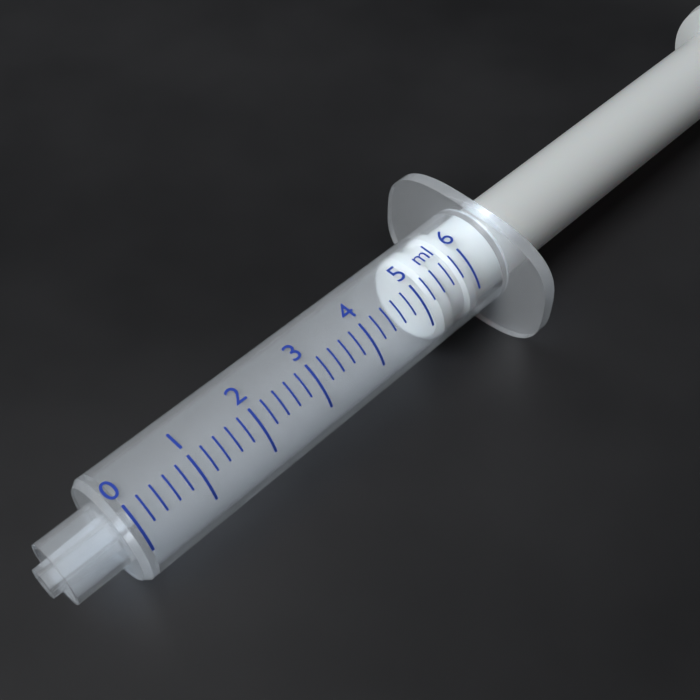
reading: 5.2 ml
